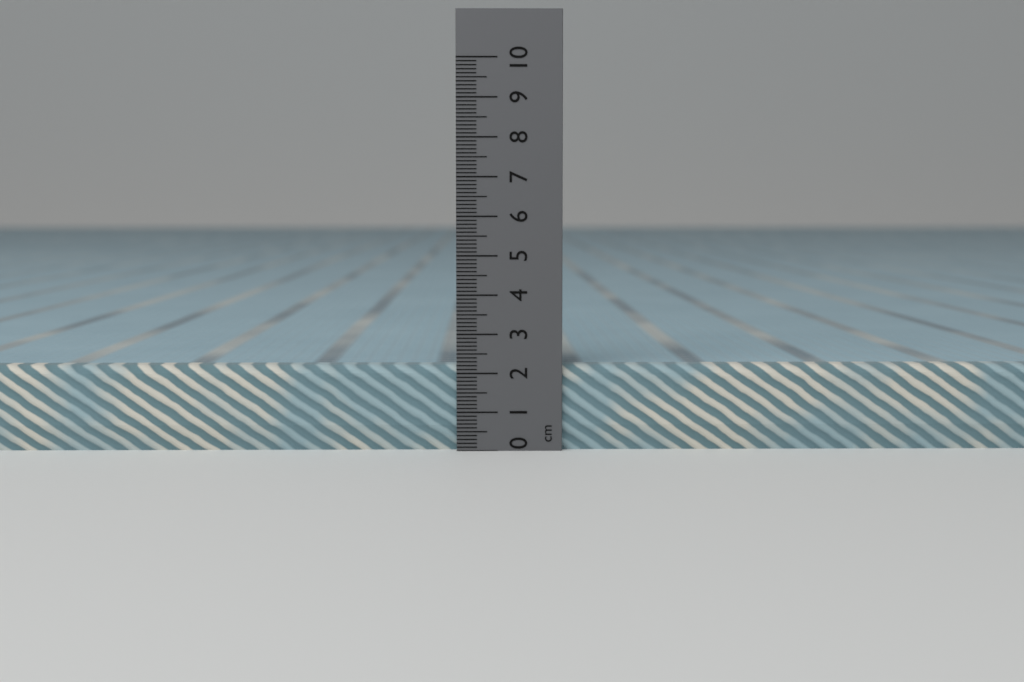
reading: 2.2 cm
